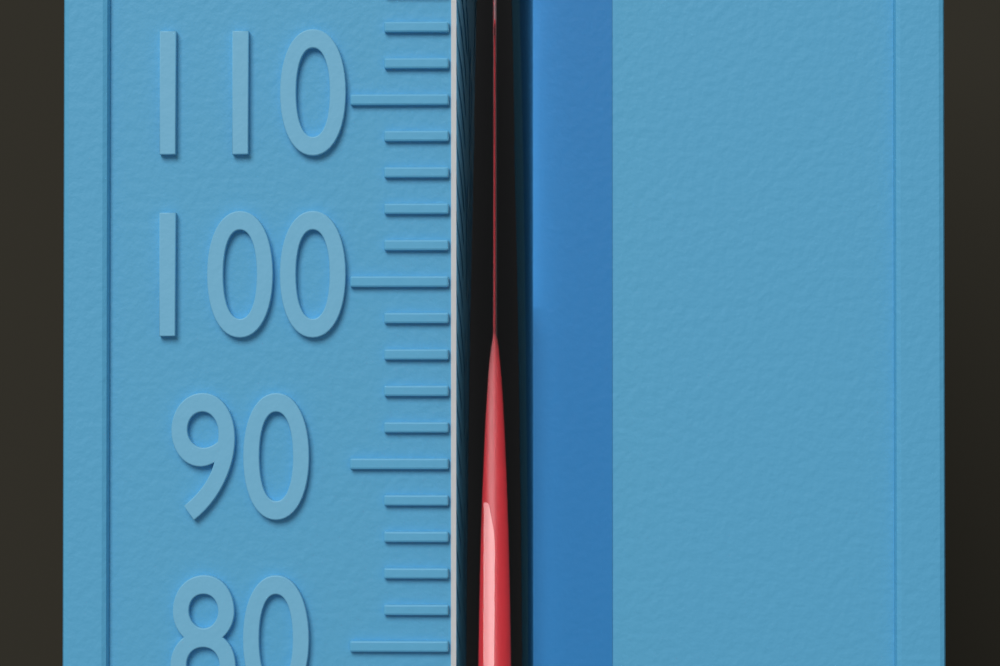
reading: 100 °F
